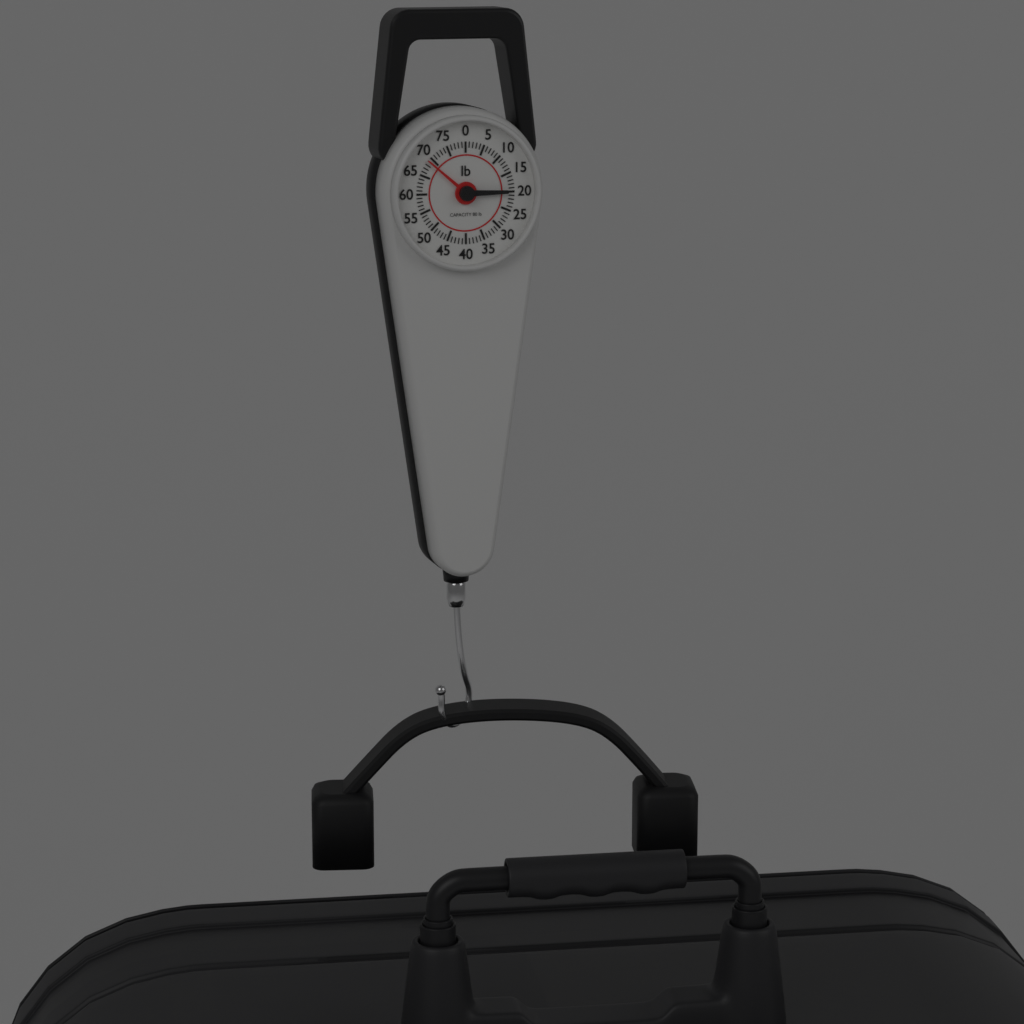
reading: 69 lb
